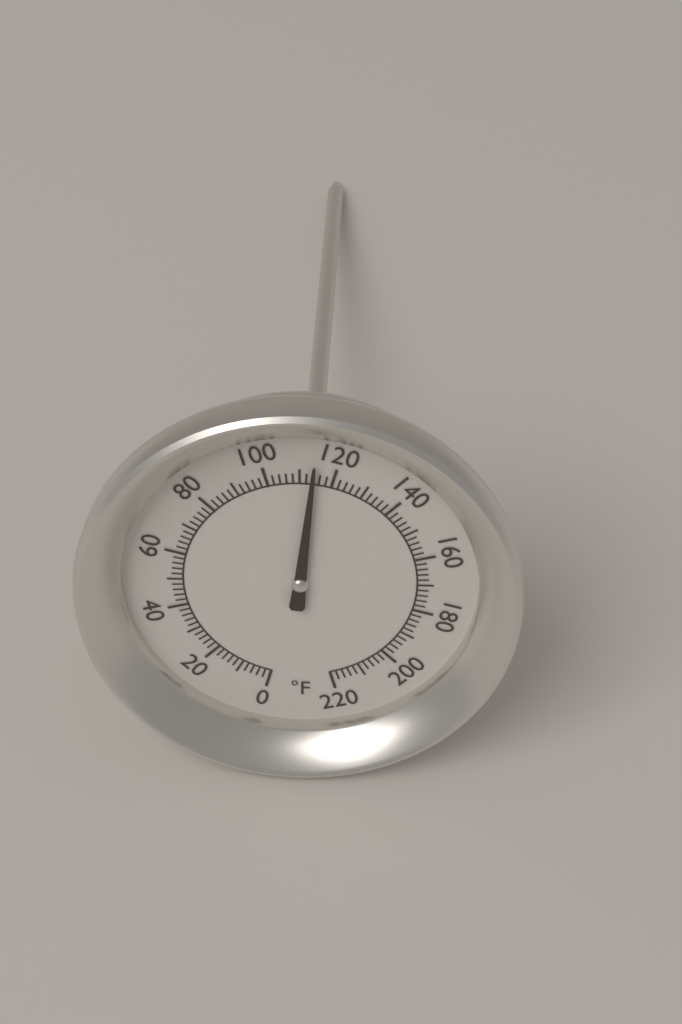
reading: 114 °F
